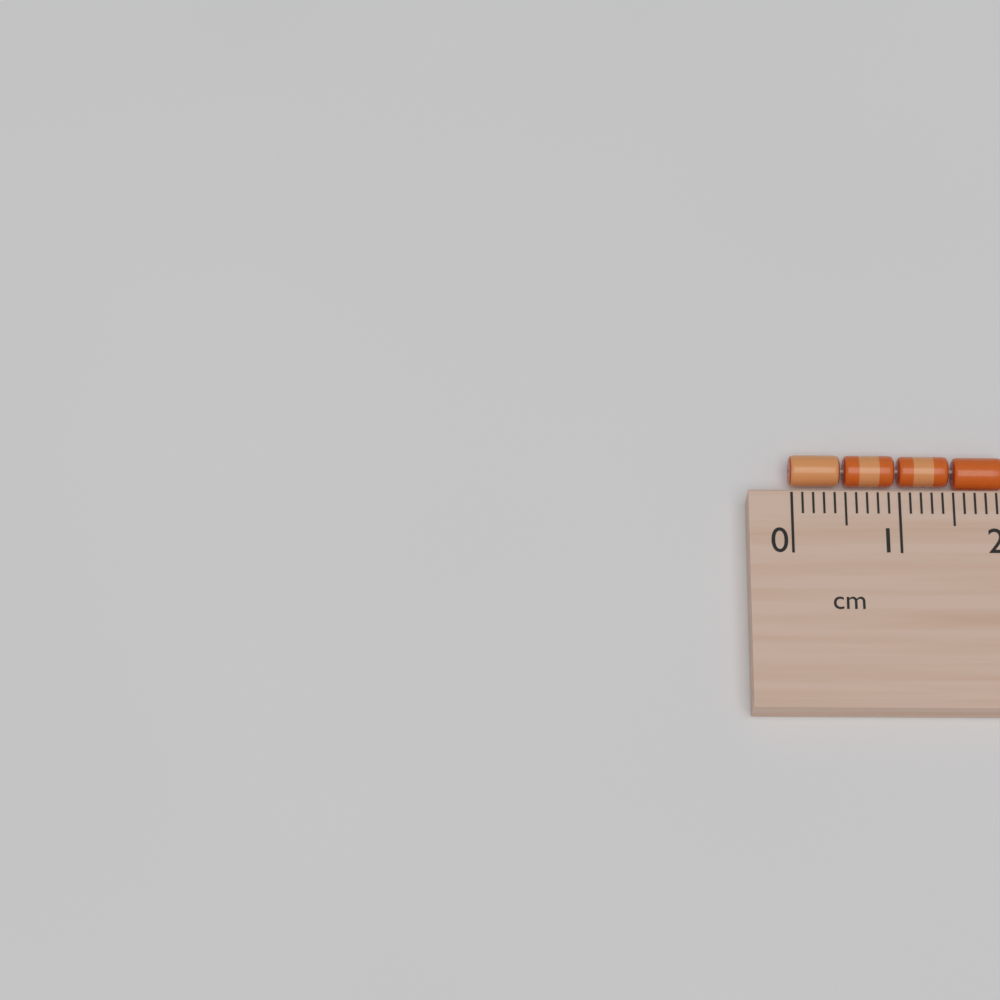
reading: 2.0 cm
